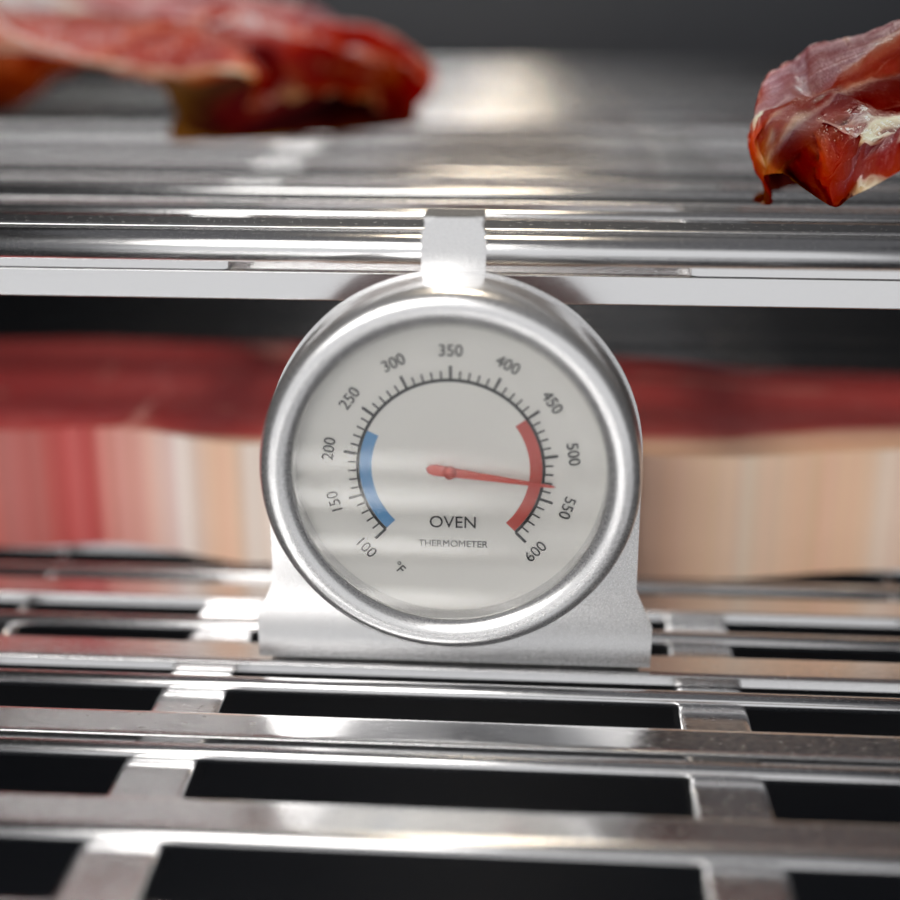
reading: 530 °F
